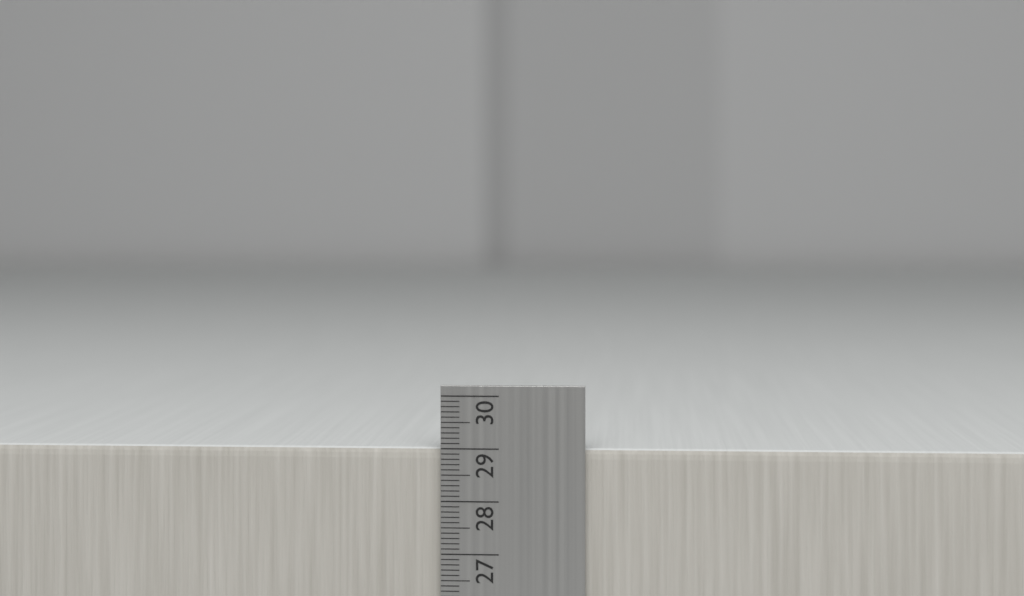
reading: 29.0 cm
